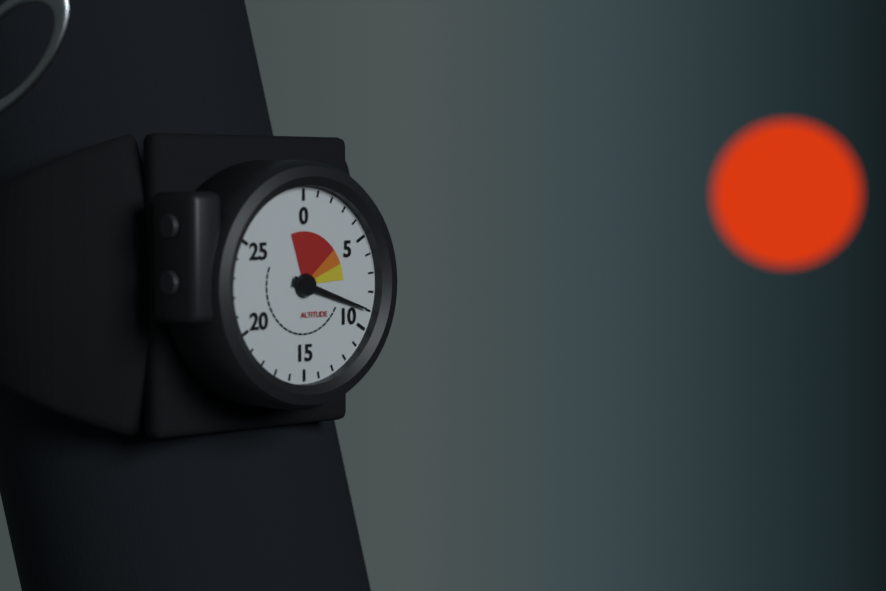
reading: 9 (no unit)
